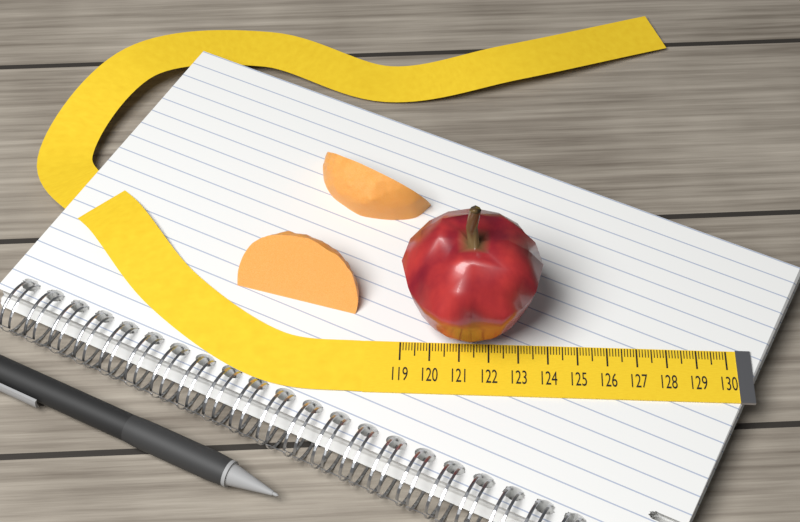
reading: 123.7 (no unit)
